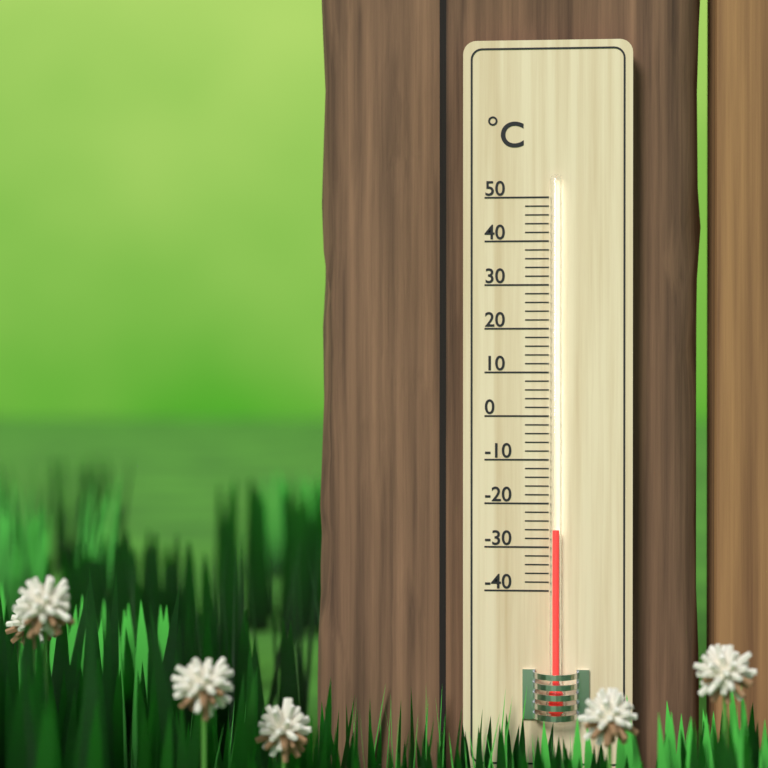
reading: -26 °C
